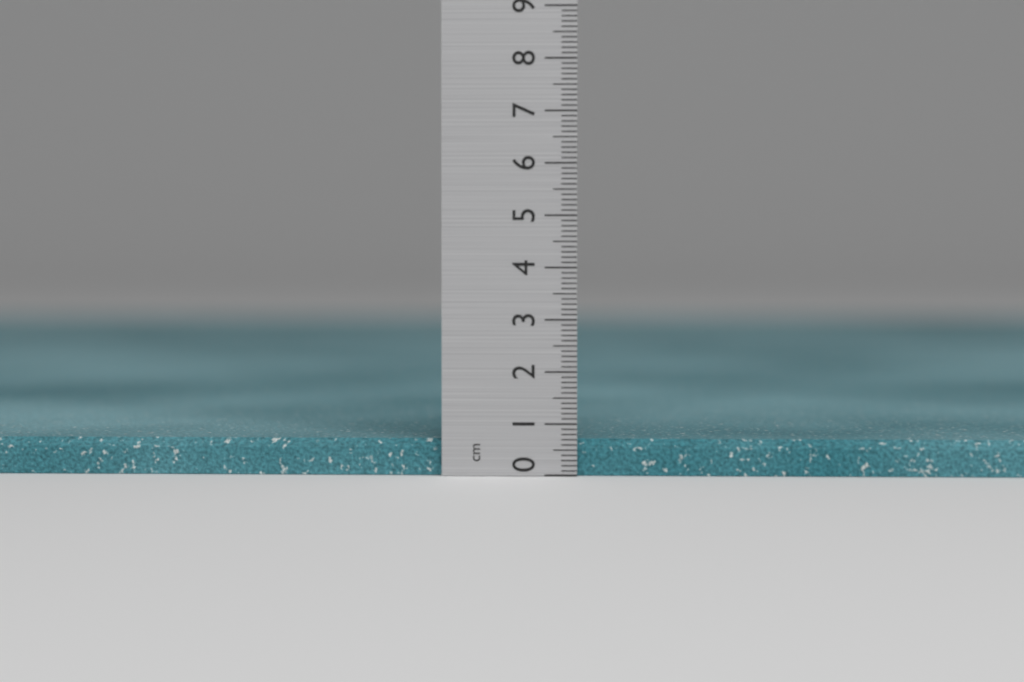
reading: 0.7 cm
